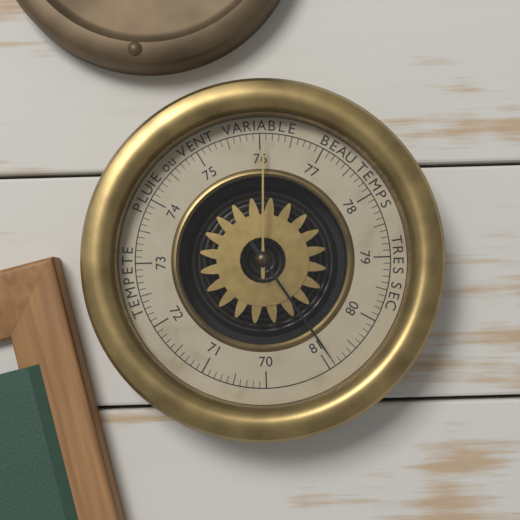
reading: 80.9 (no unit)
